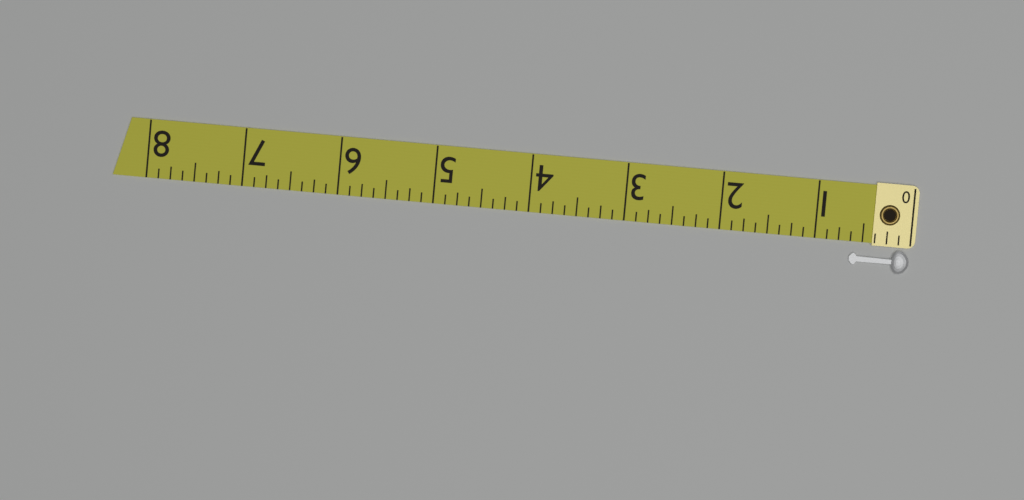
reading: 0.625 (no unit)
